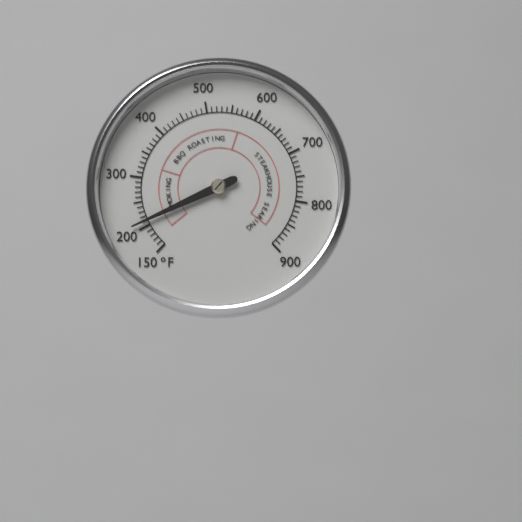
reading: 210 °F
